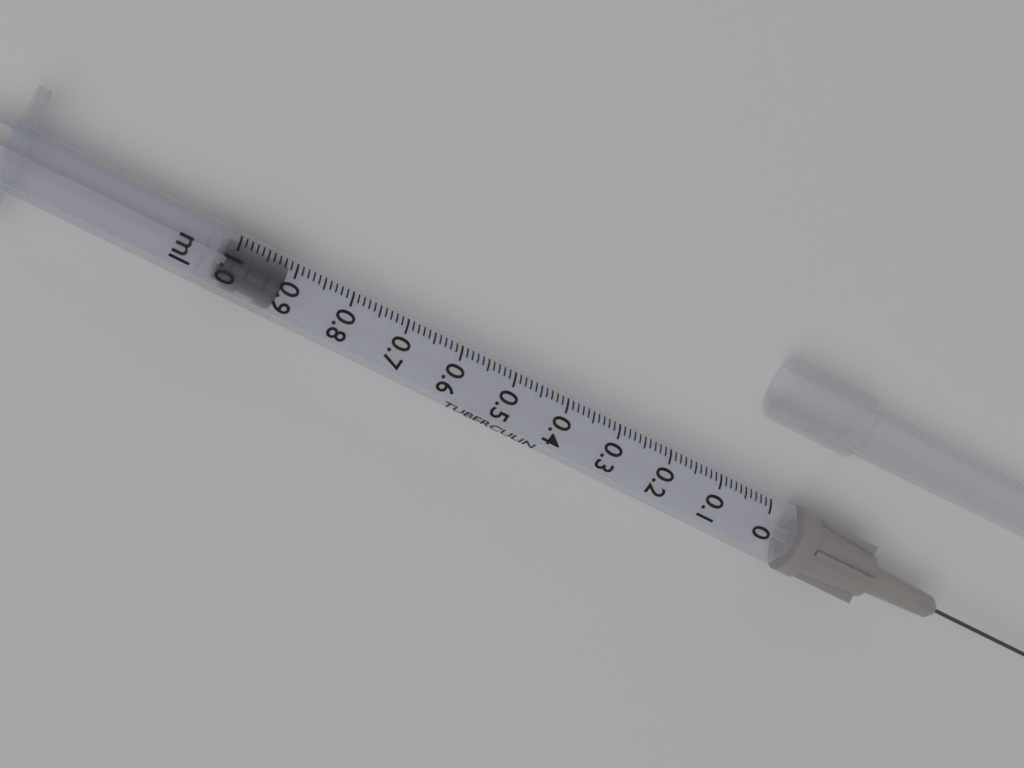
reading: 0.91 ml
